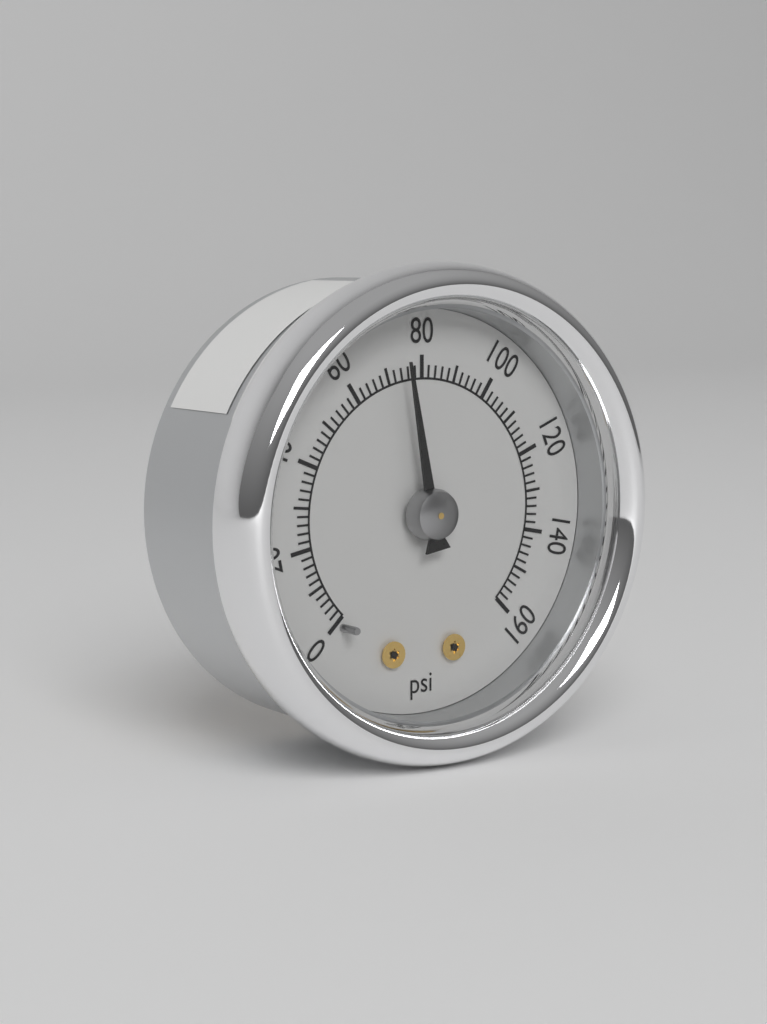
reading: 74 psi
